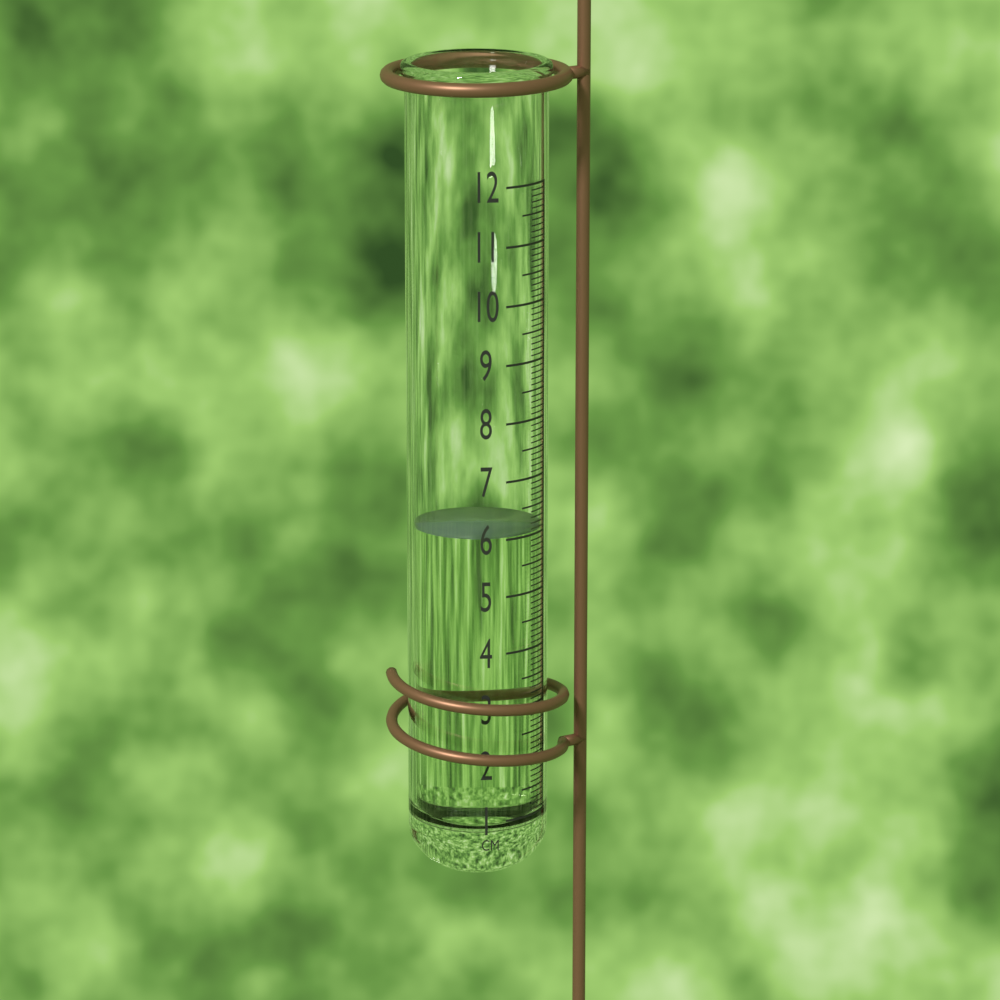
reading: 6.1 cm
